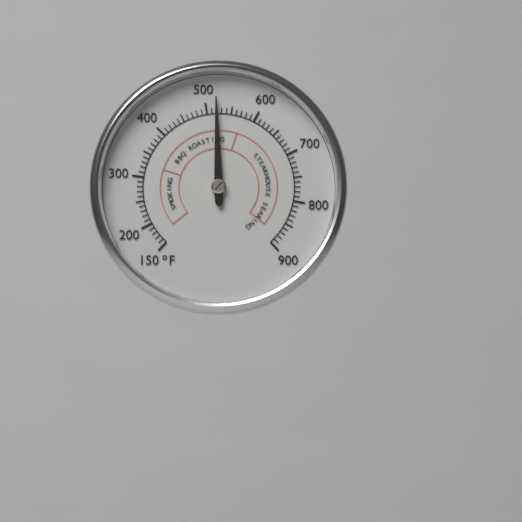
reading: 520 °F
